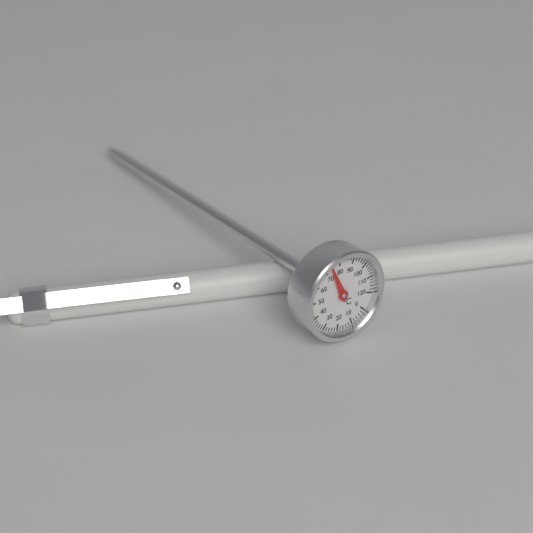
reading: 74 °C
